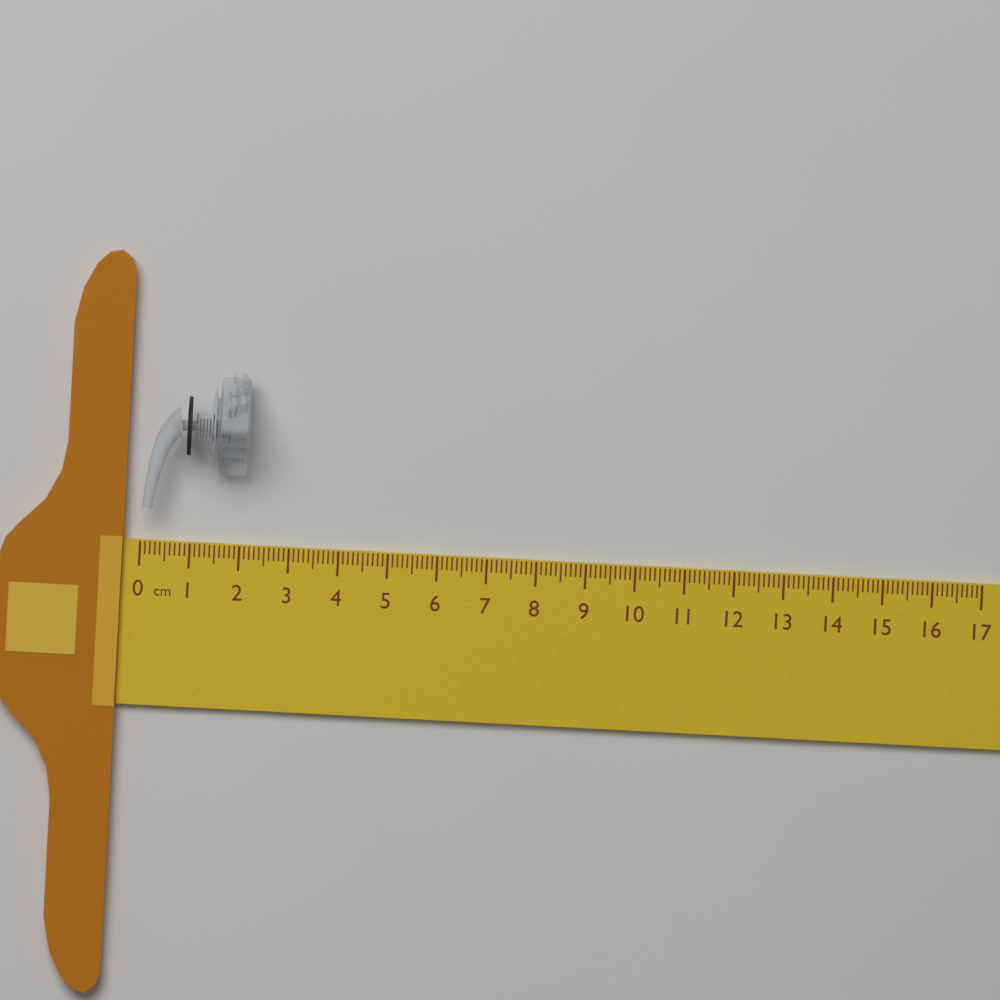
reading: 2.1 cm
